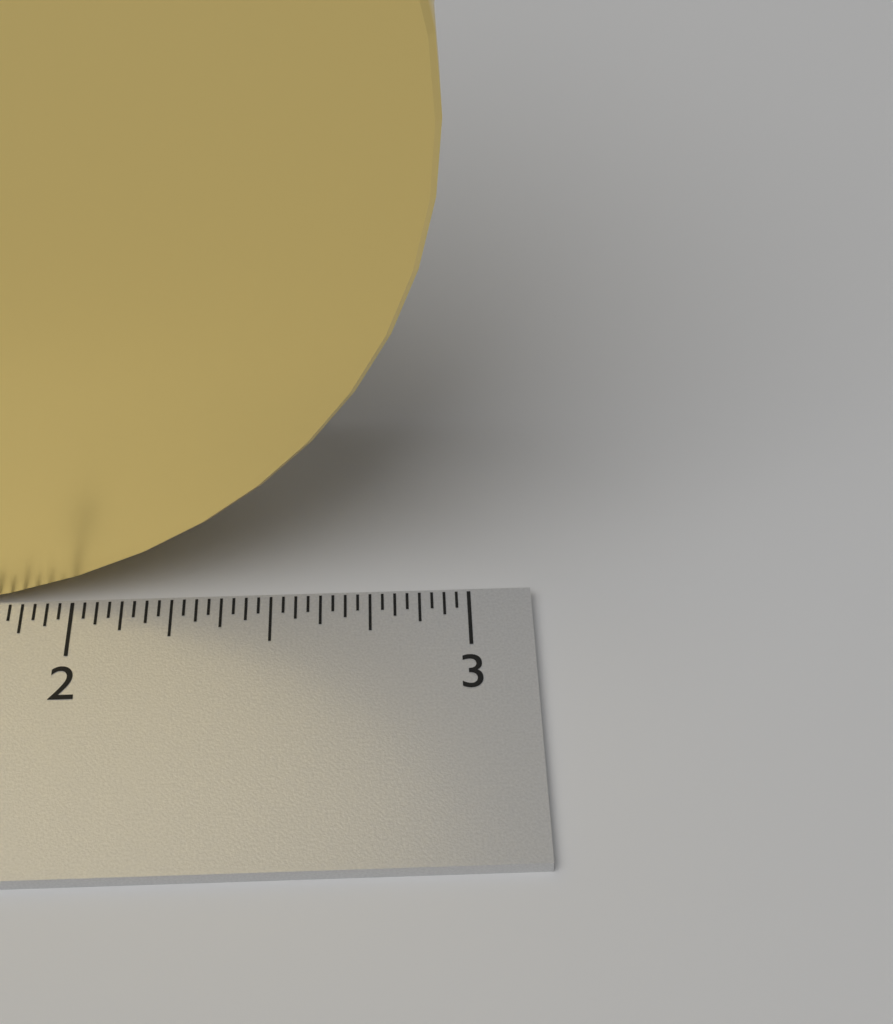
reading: 2.93750 inch
